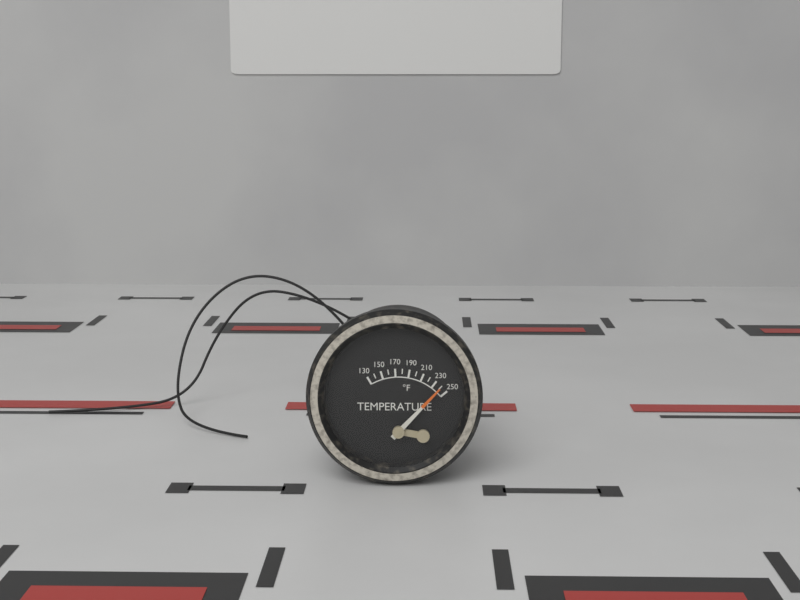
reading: 240 °F
